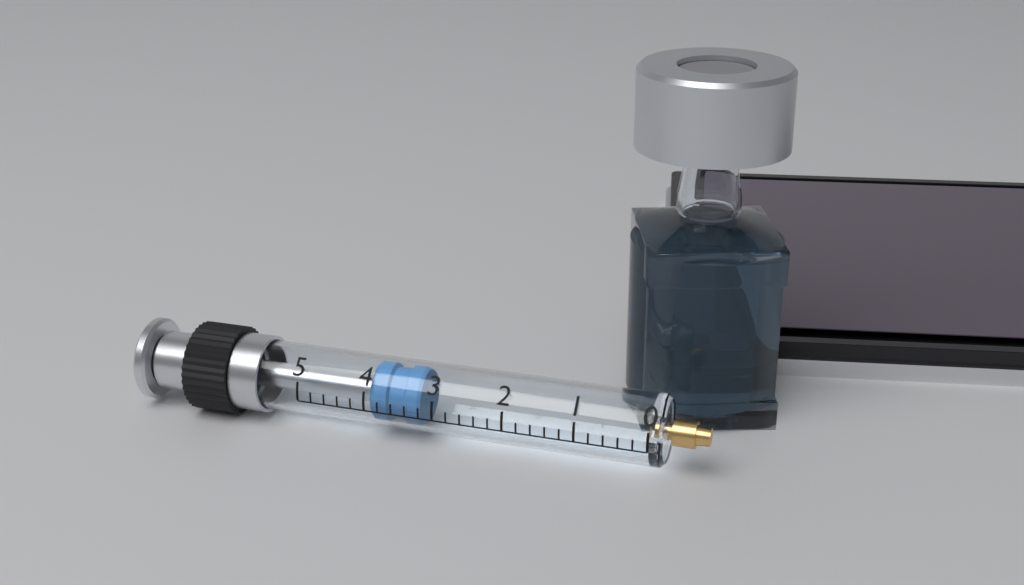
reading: 3.2 (no unit)
